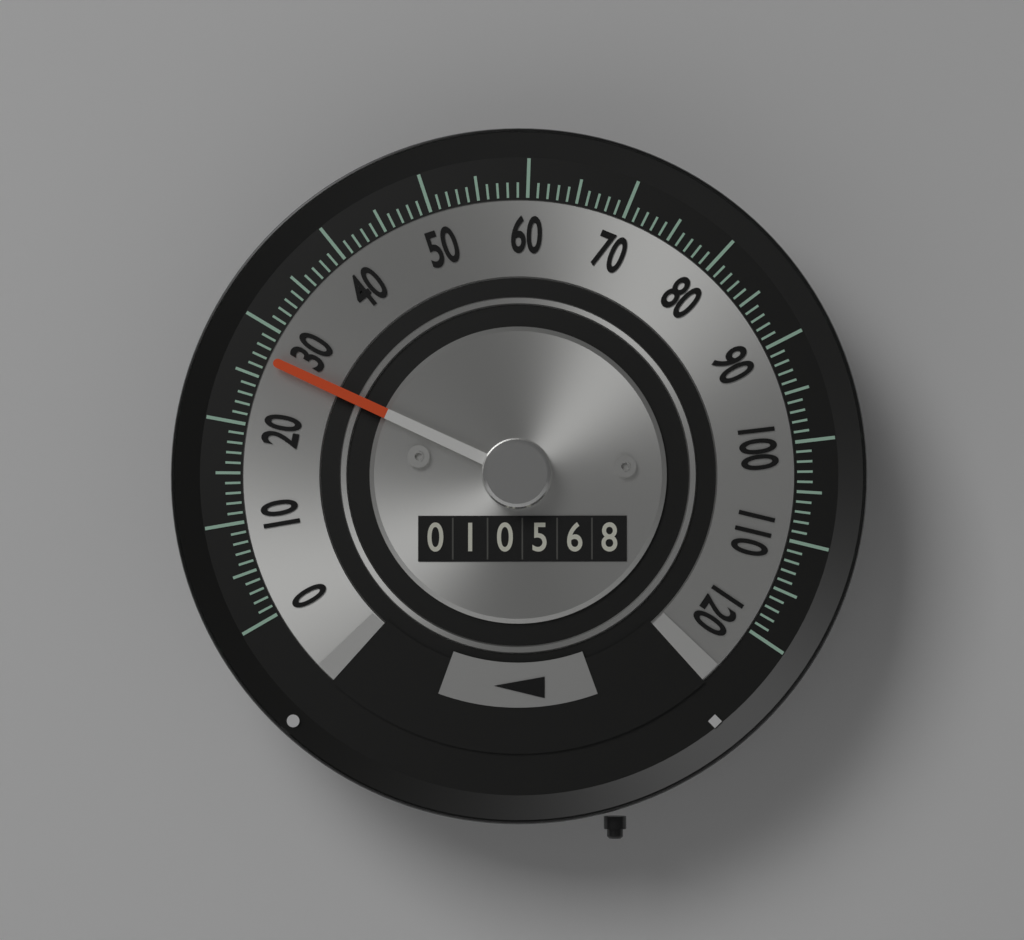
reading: 27 (no unit)
